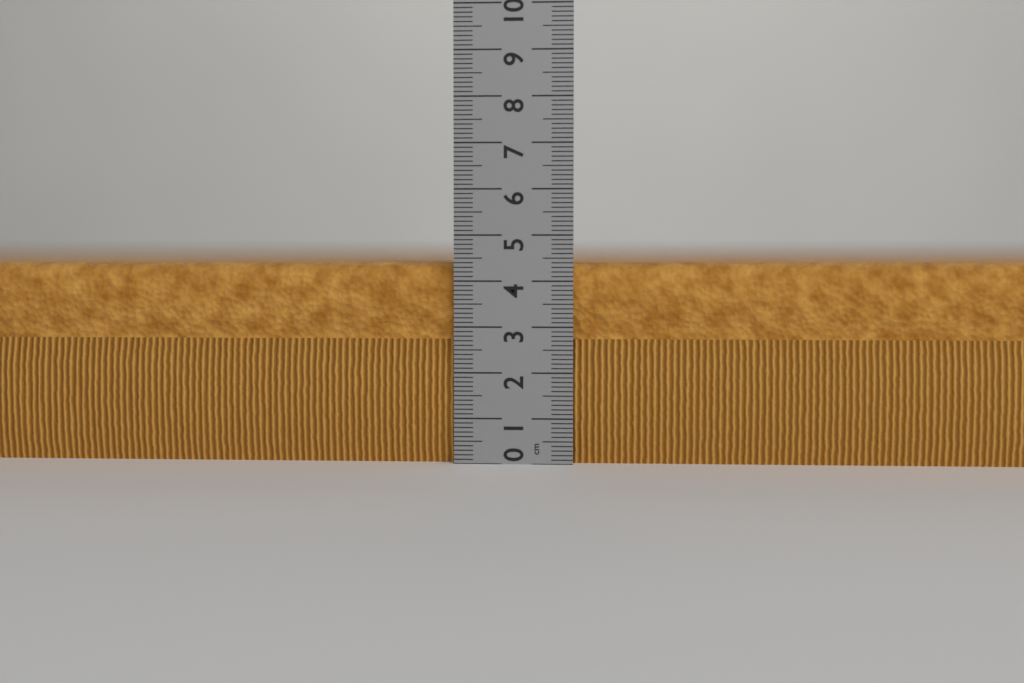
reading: 4.4 cm
